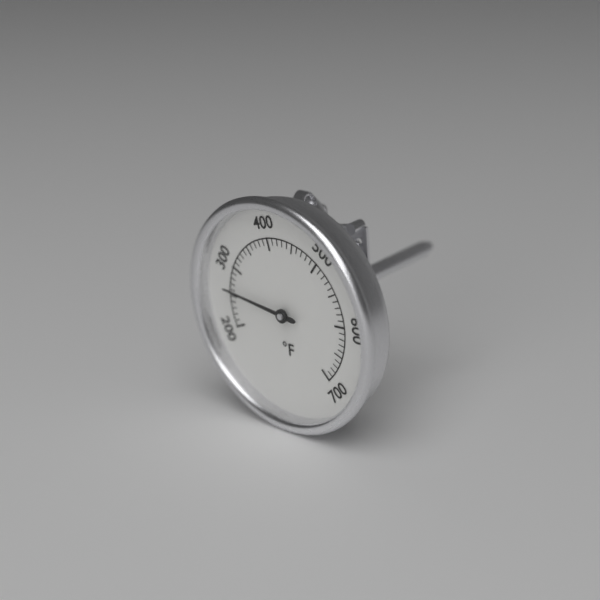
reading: 260 °F
